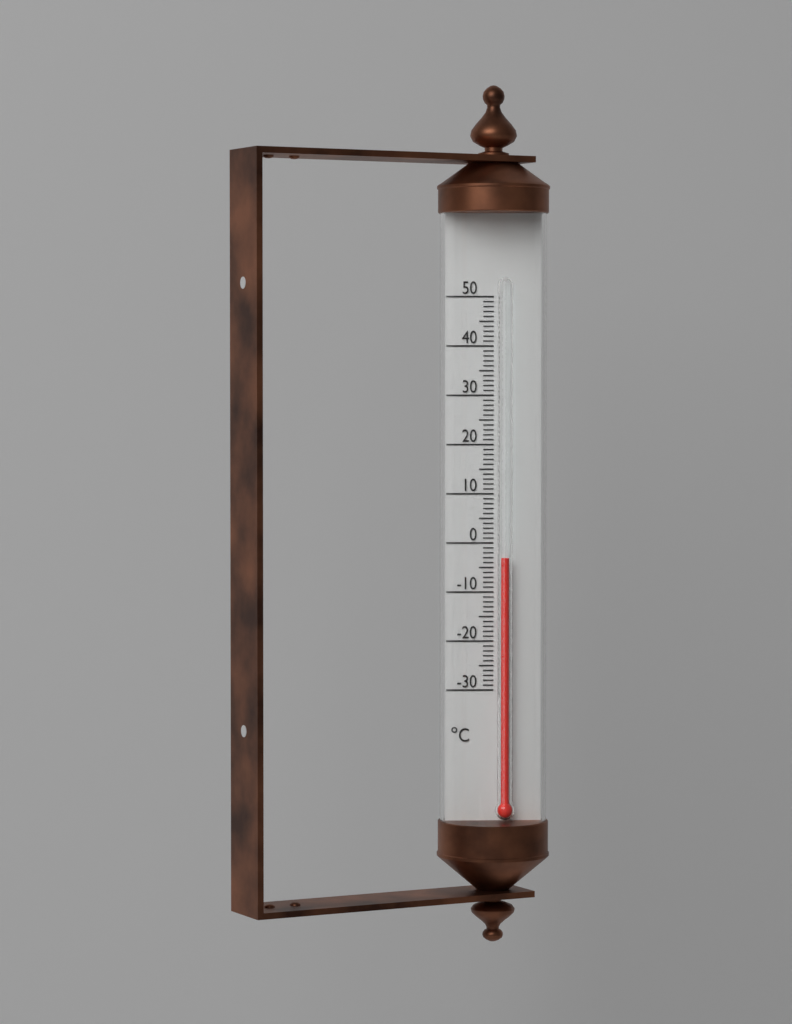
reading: -3 °C
